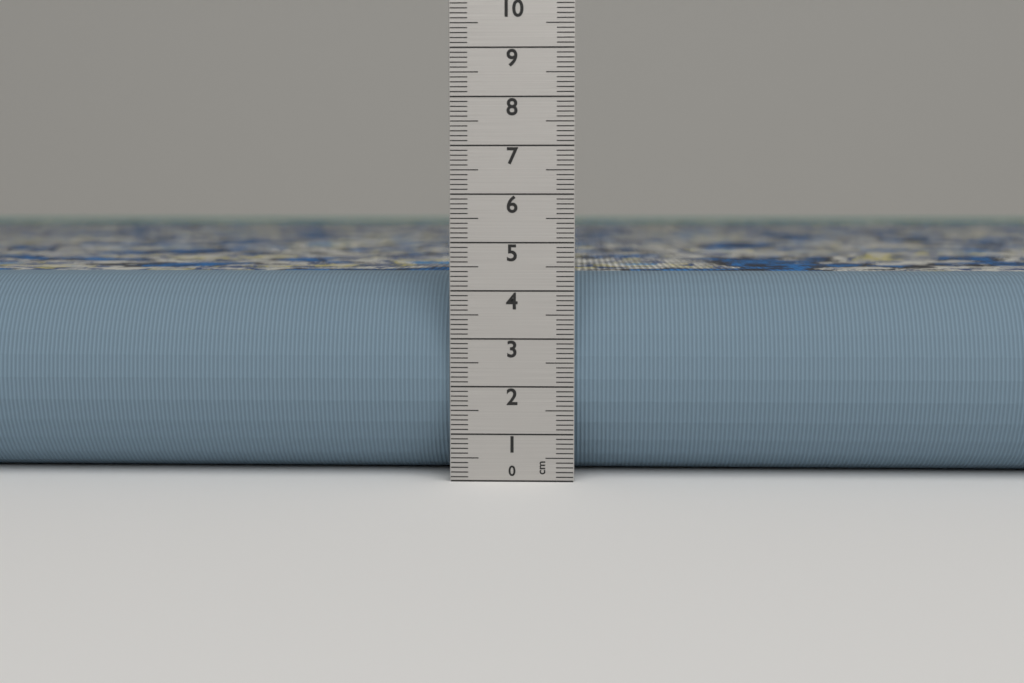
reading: 4.3 cm
